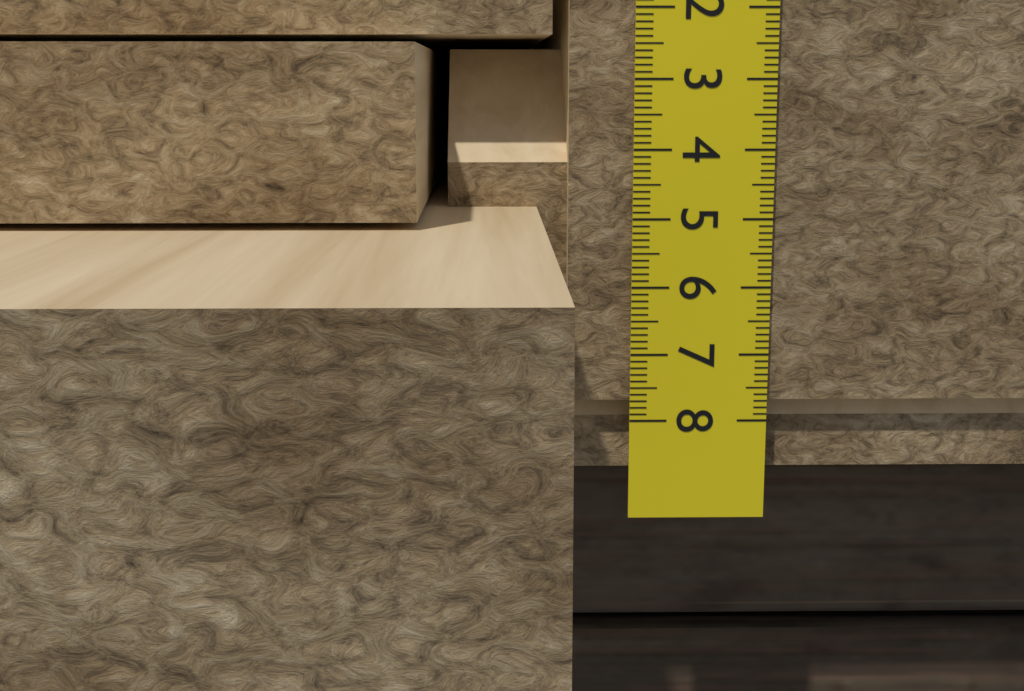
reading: 7.7 cm
